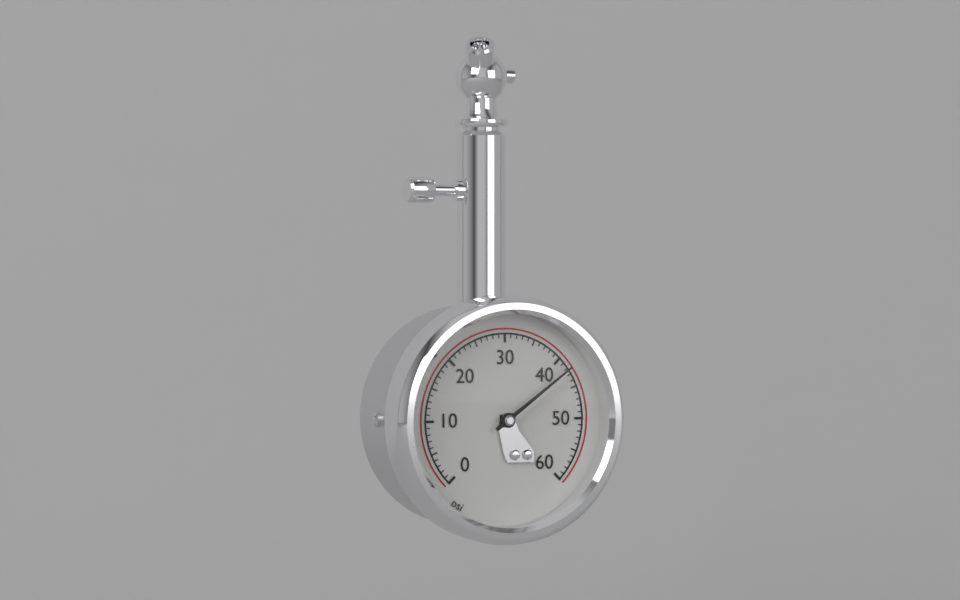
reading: 42 psi
